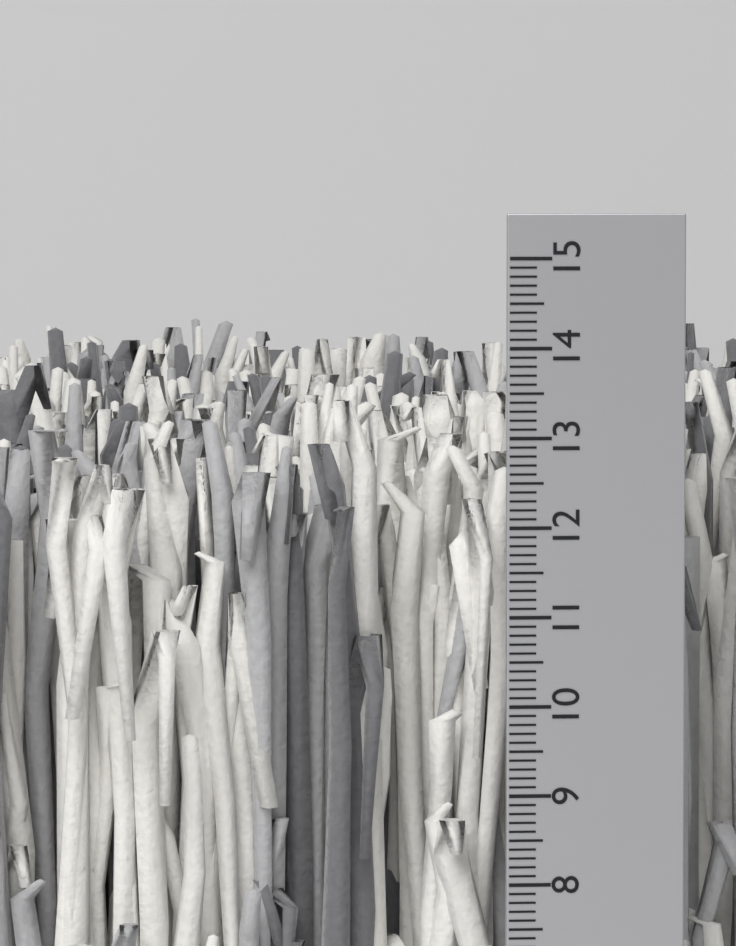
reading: 13.7 cm
